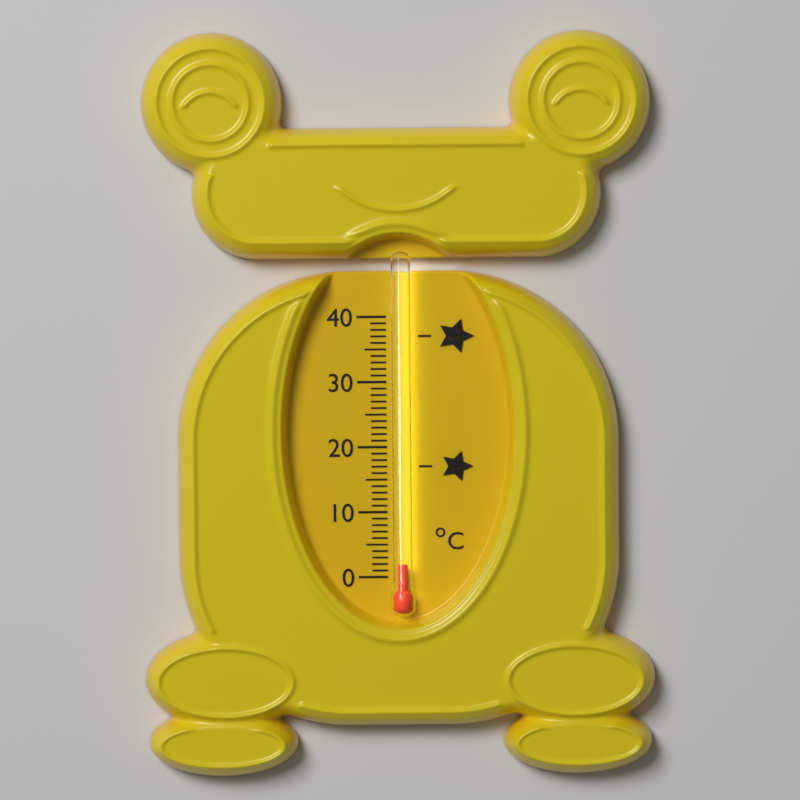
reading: 2 °C
